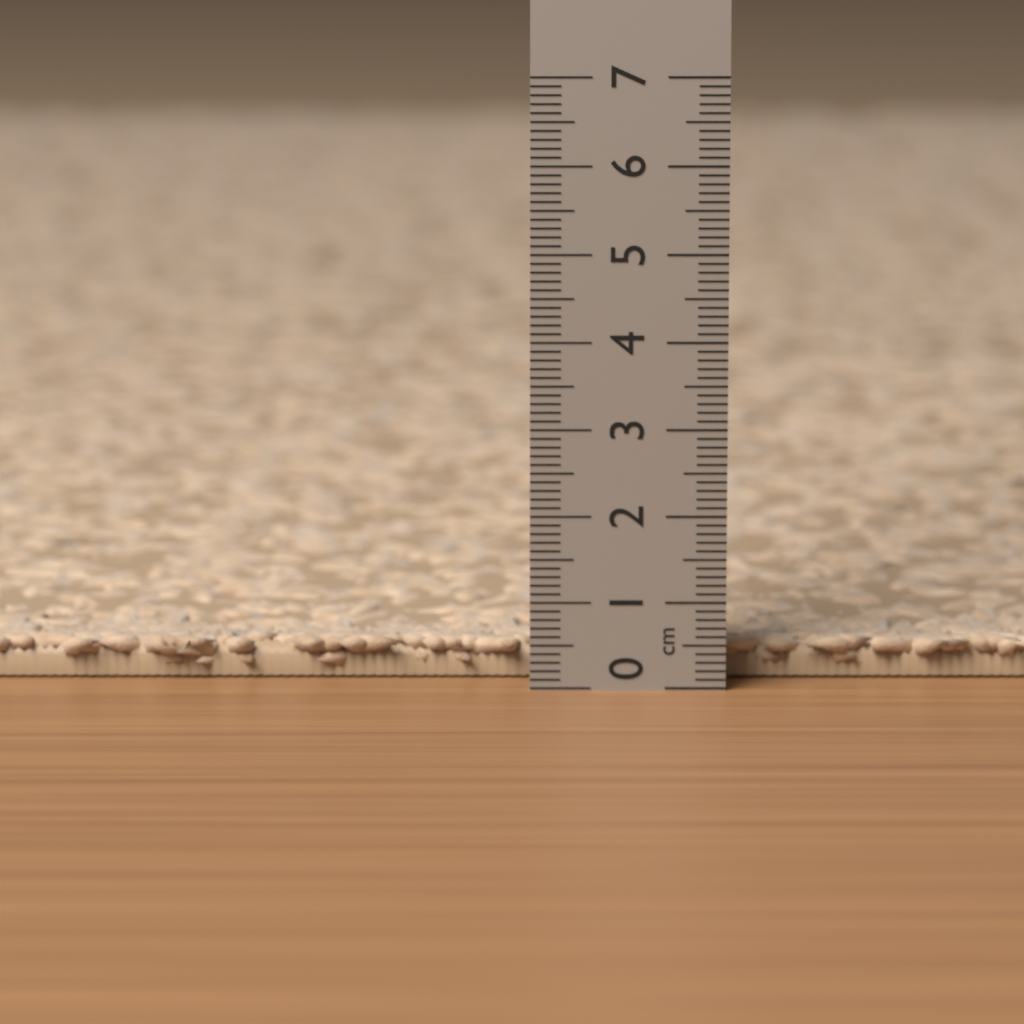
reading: 0.5 cm
